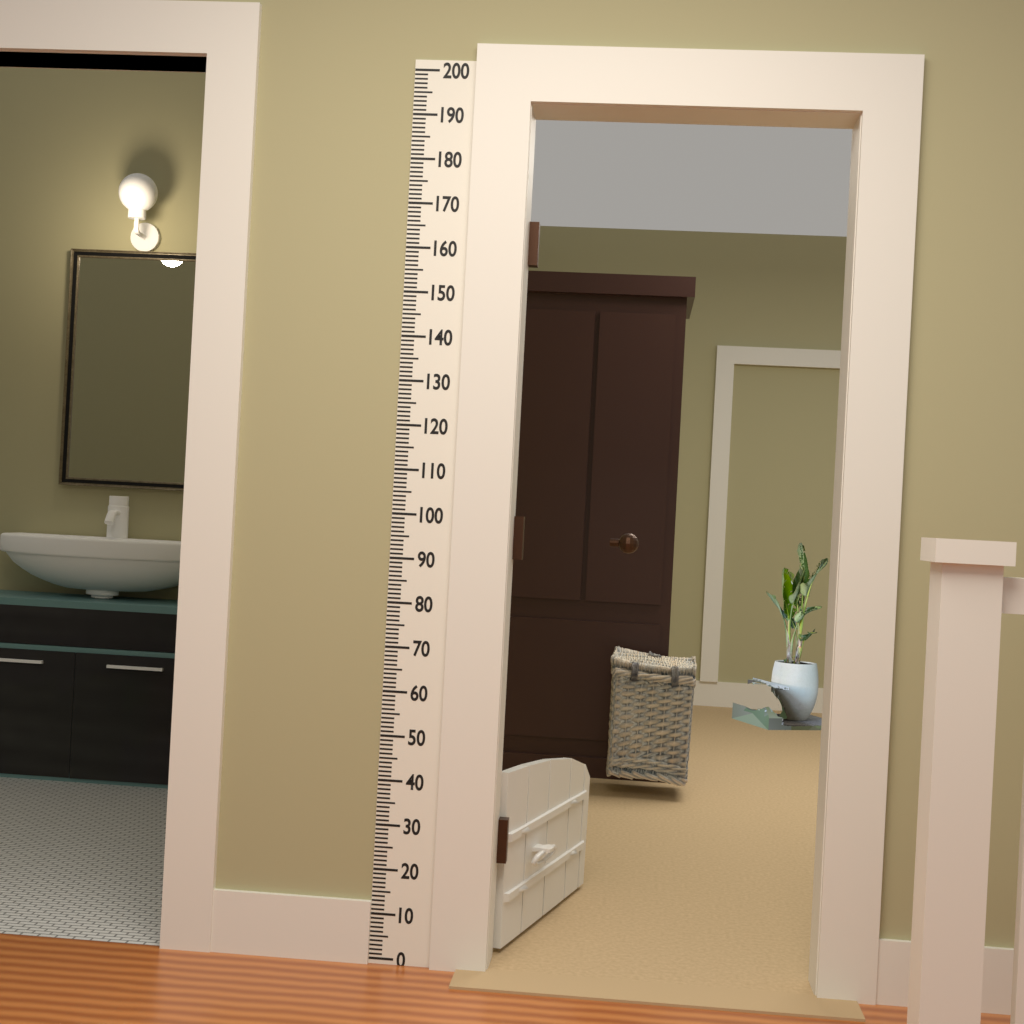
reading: 41 (no unit)
